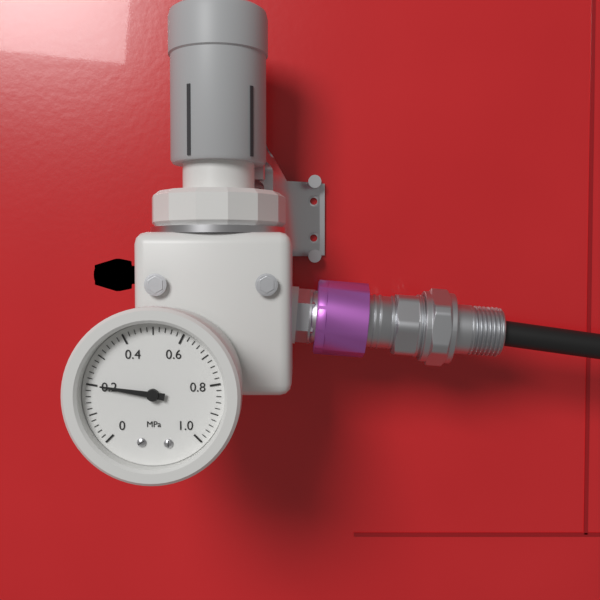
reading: 0.20 MPa
